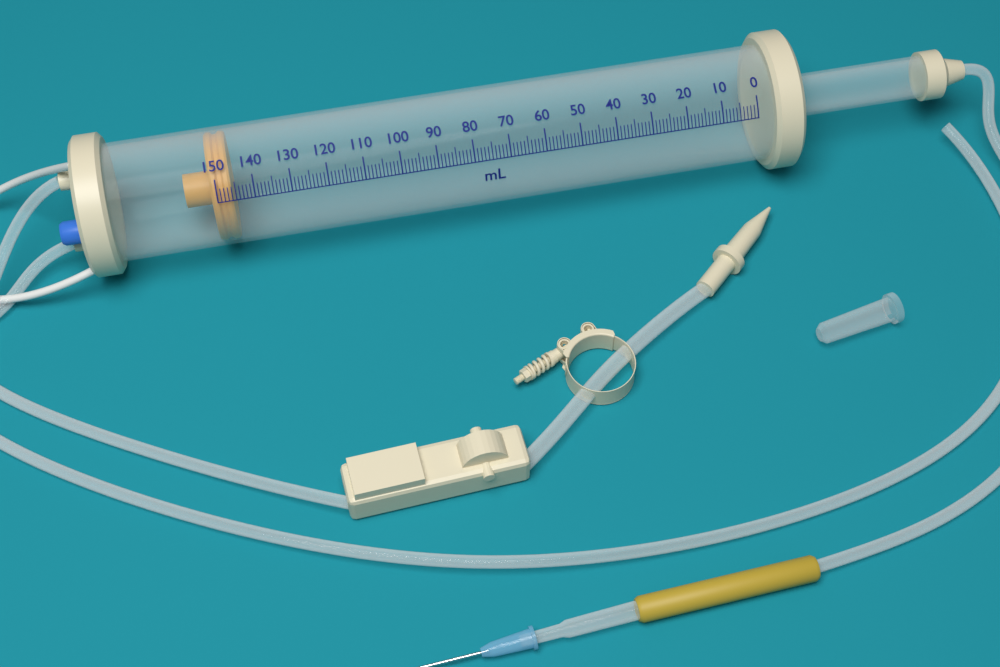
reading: 146 ml
